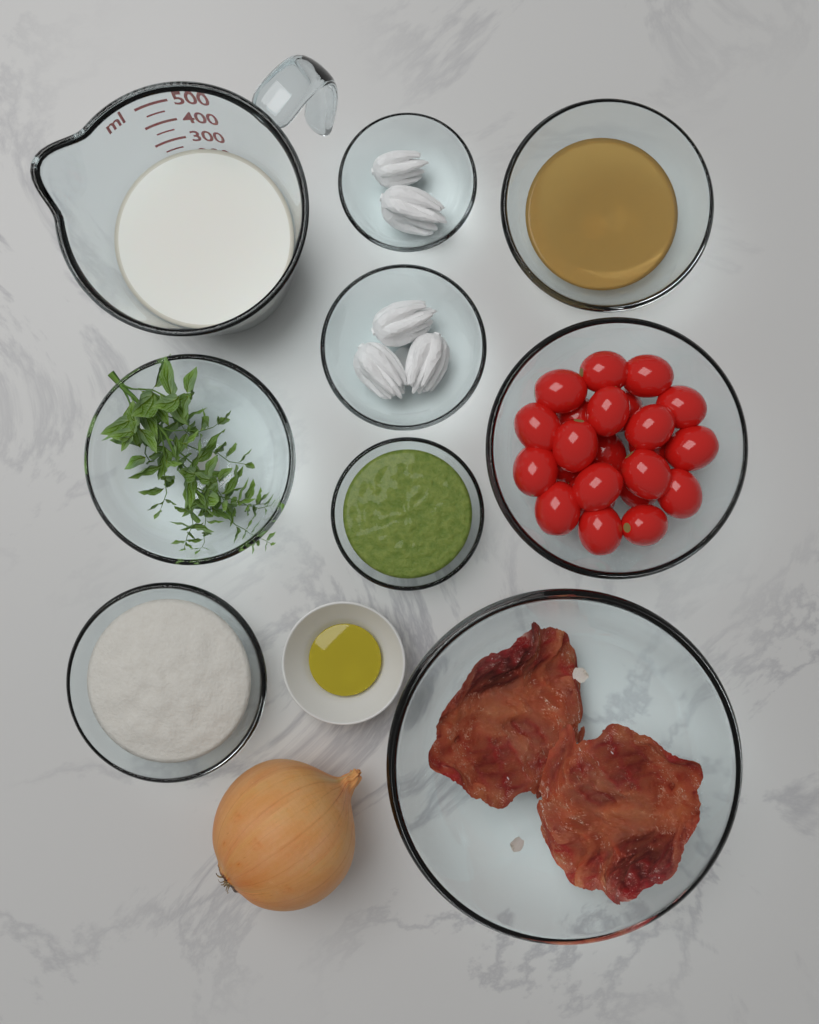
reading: 250 ml
